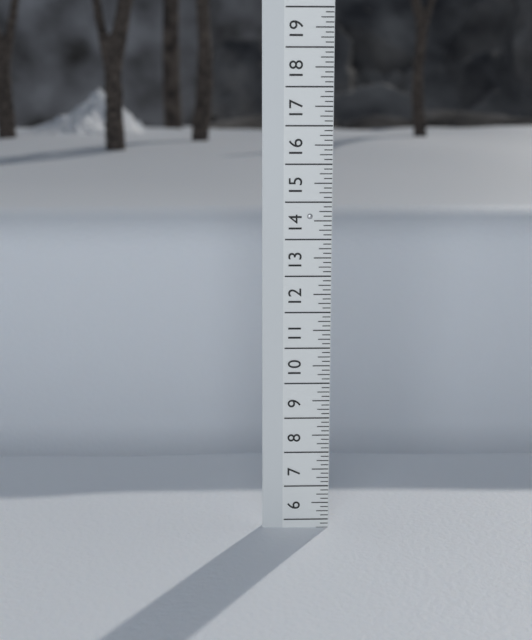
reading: 5.750 (no unit)
